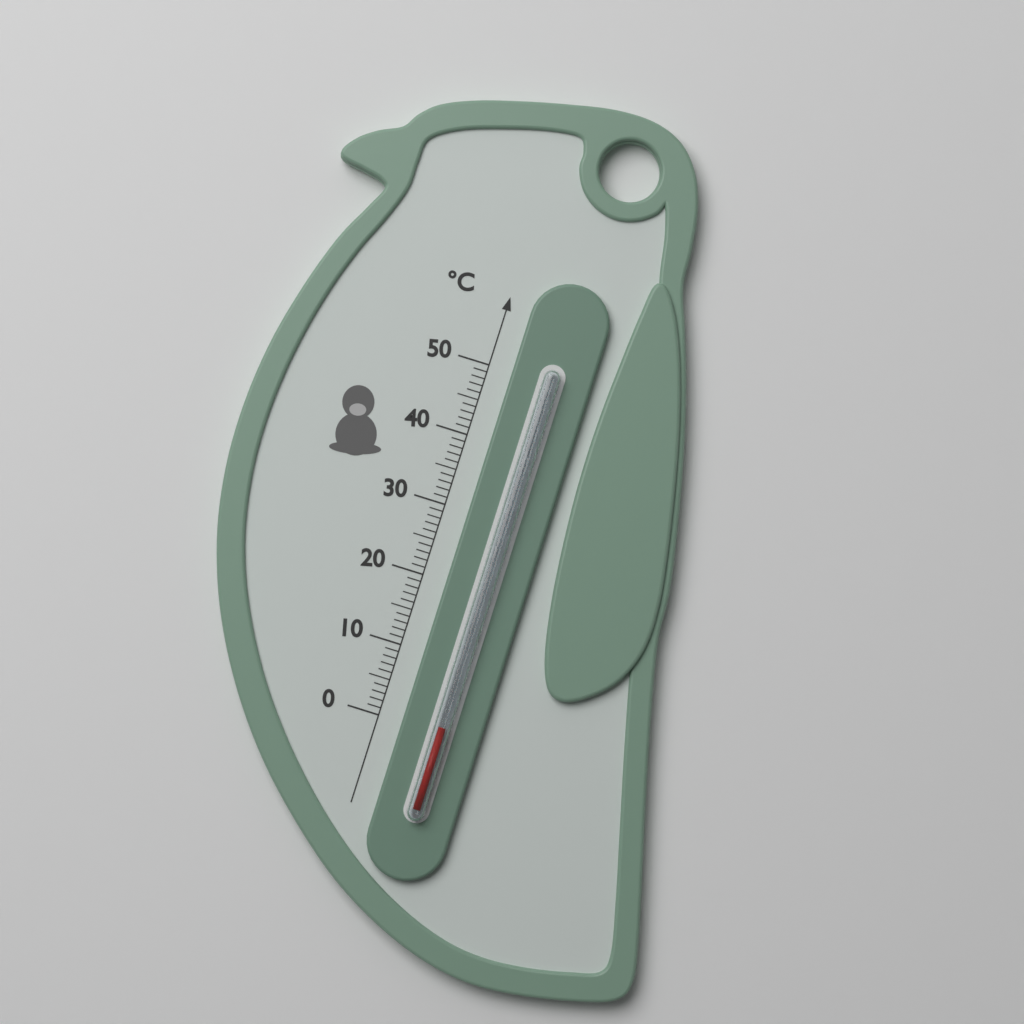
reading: 1 °C
